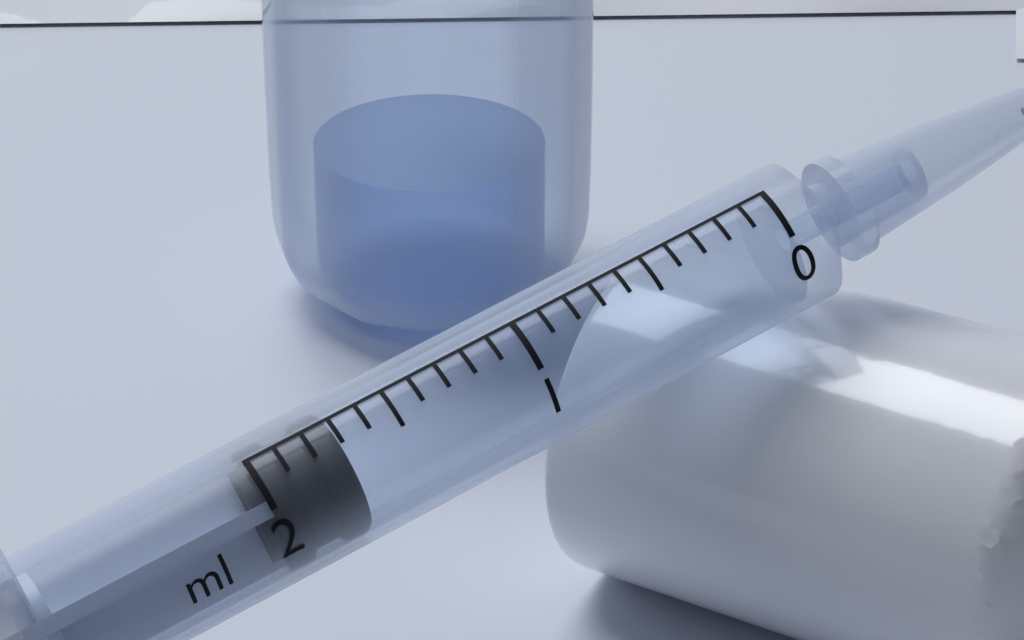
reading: 1.7 ml
